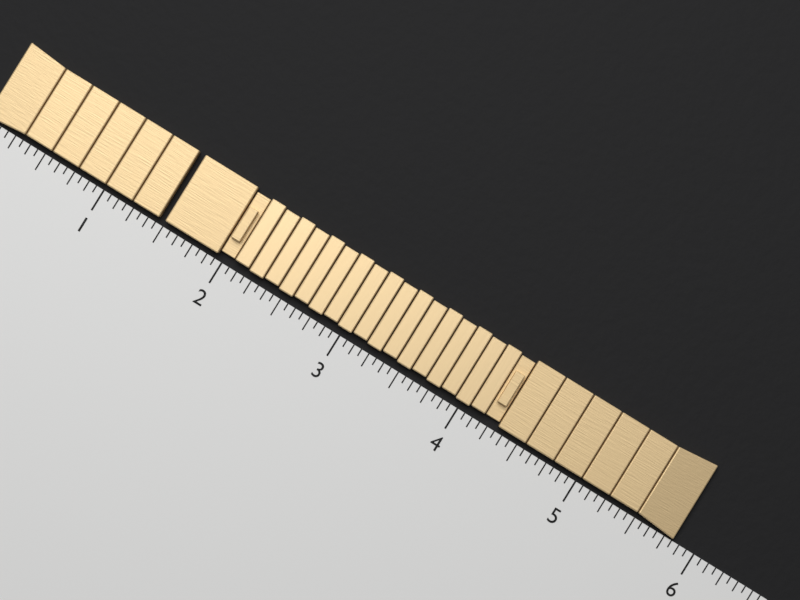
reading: 5.8125 (no unit)
